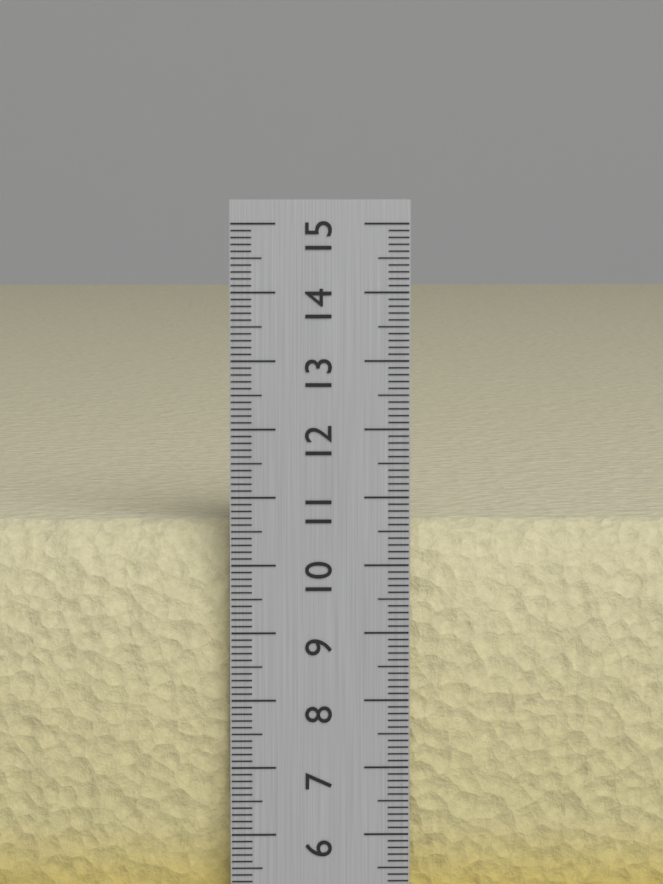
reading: 10.6 cm
